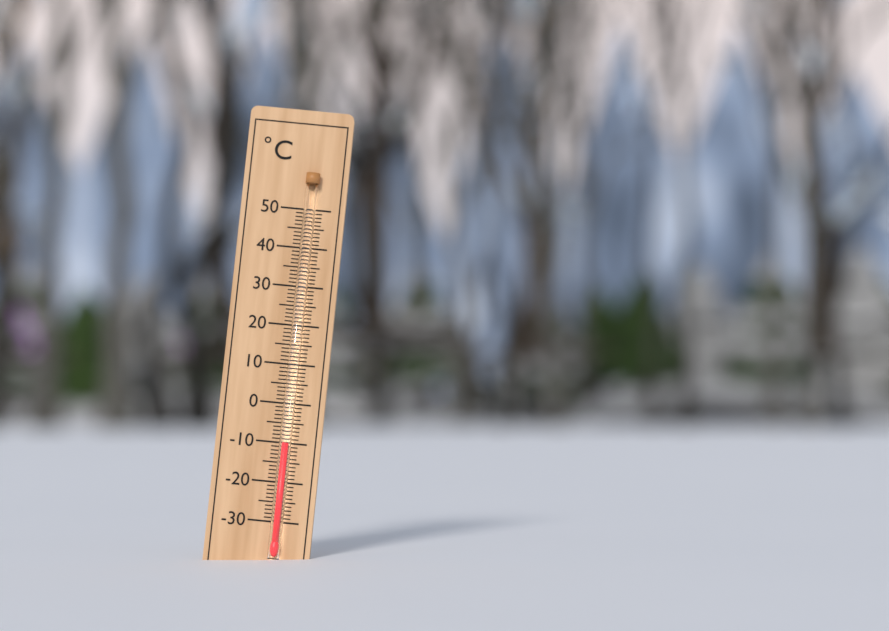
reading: -10 °C
